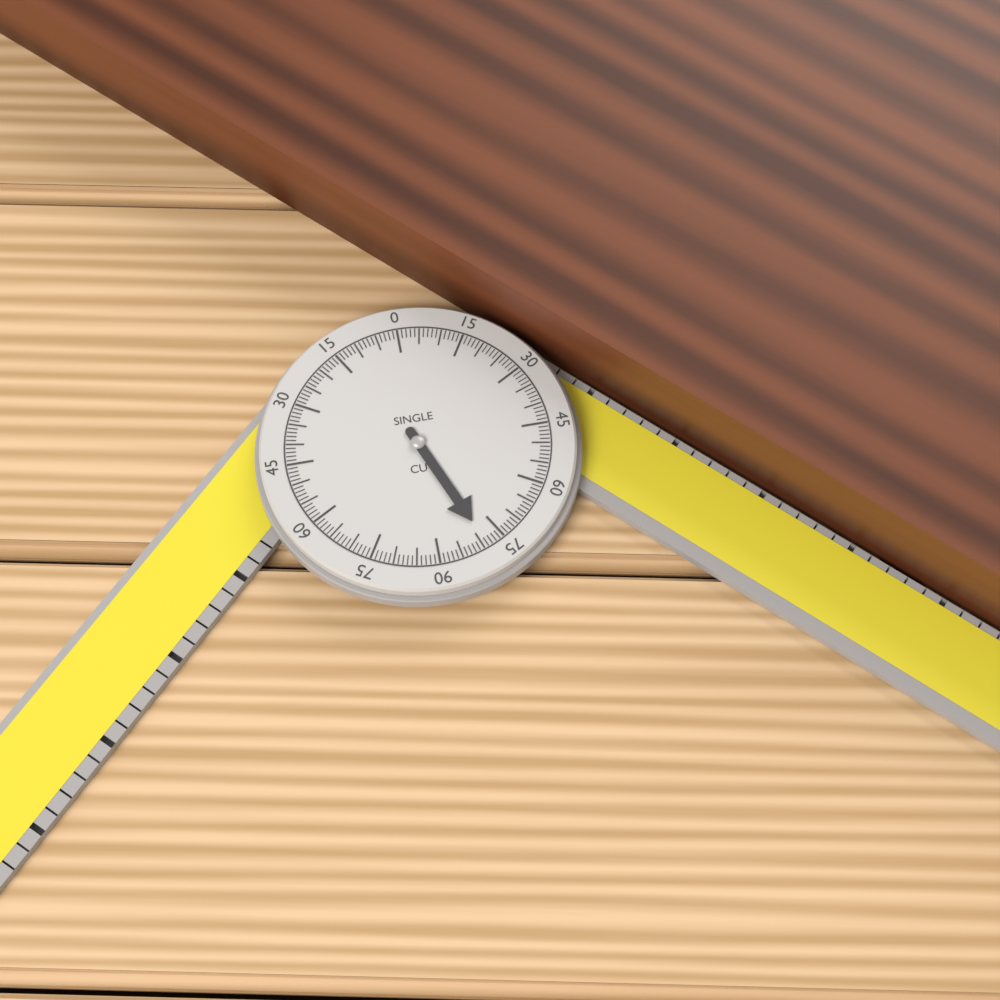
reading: 79 °
